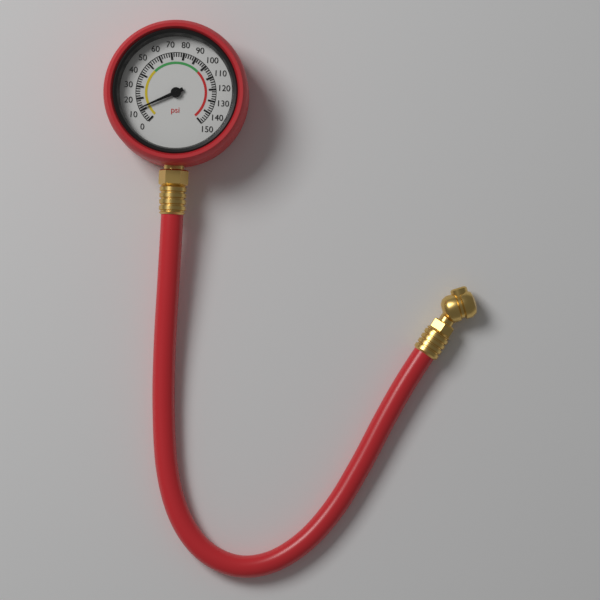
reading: 12 psi
